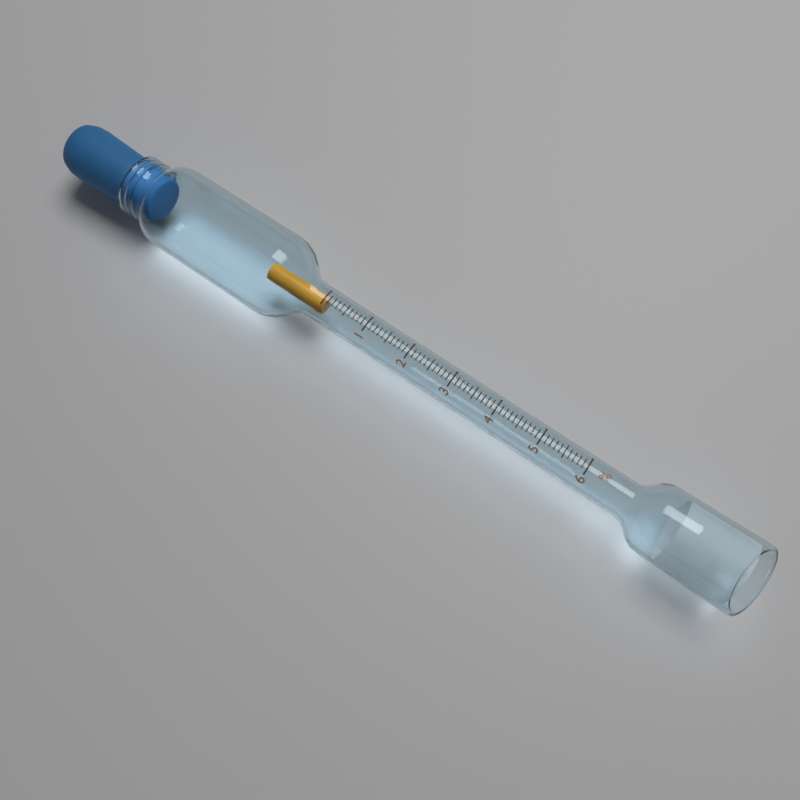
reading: 0.0 %
